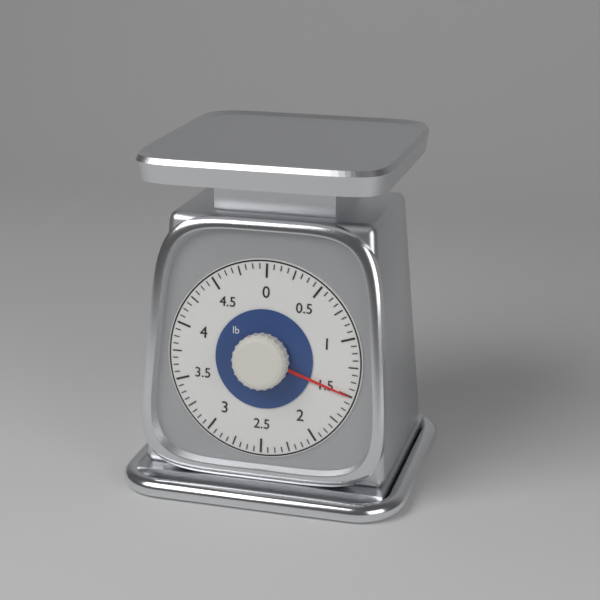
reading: 1.5000 lb
